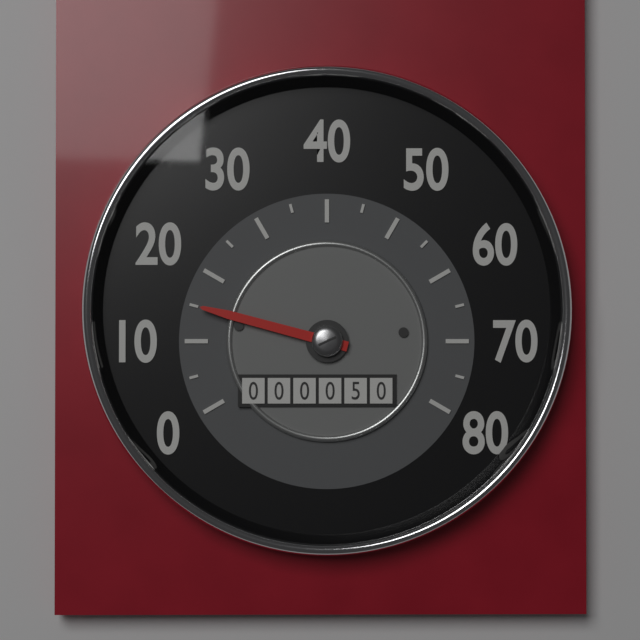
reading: 15 (no unit)
